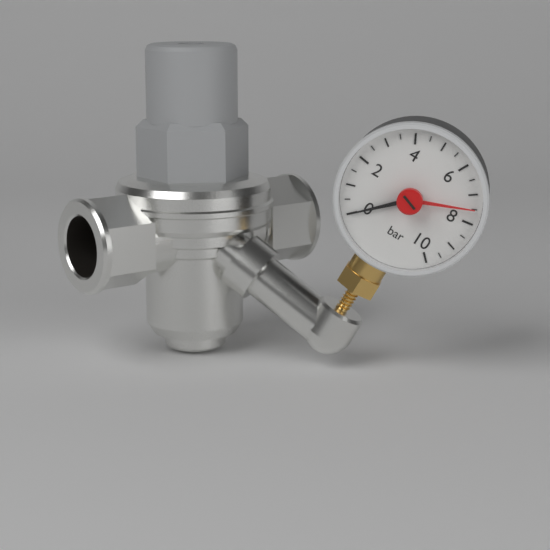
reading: 0.0 bar
